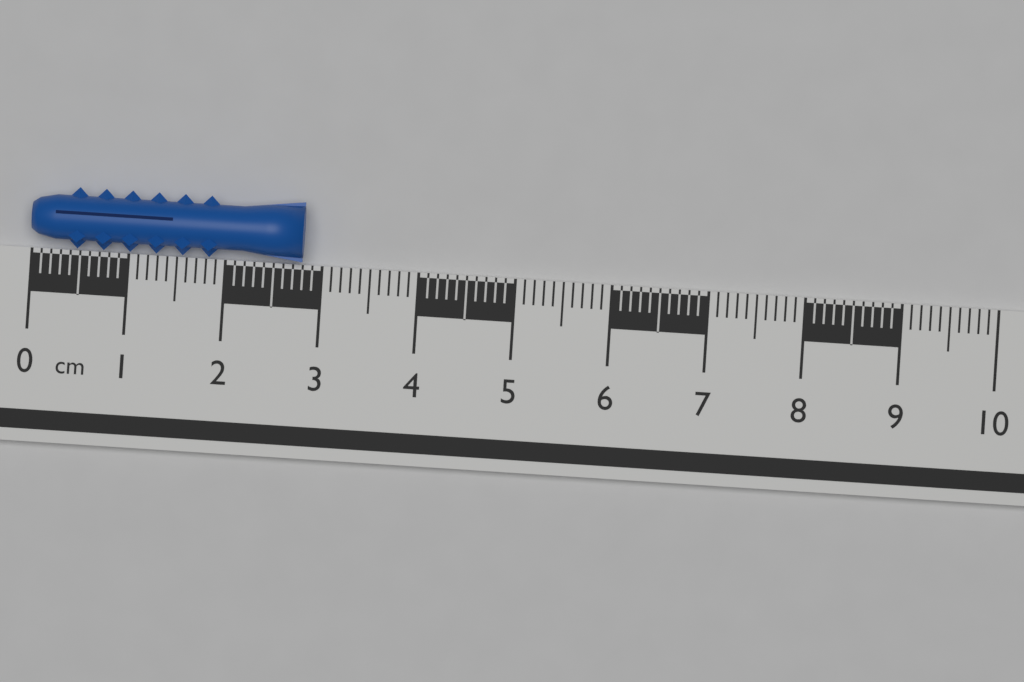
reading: 2.8 cm
